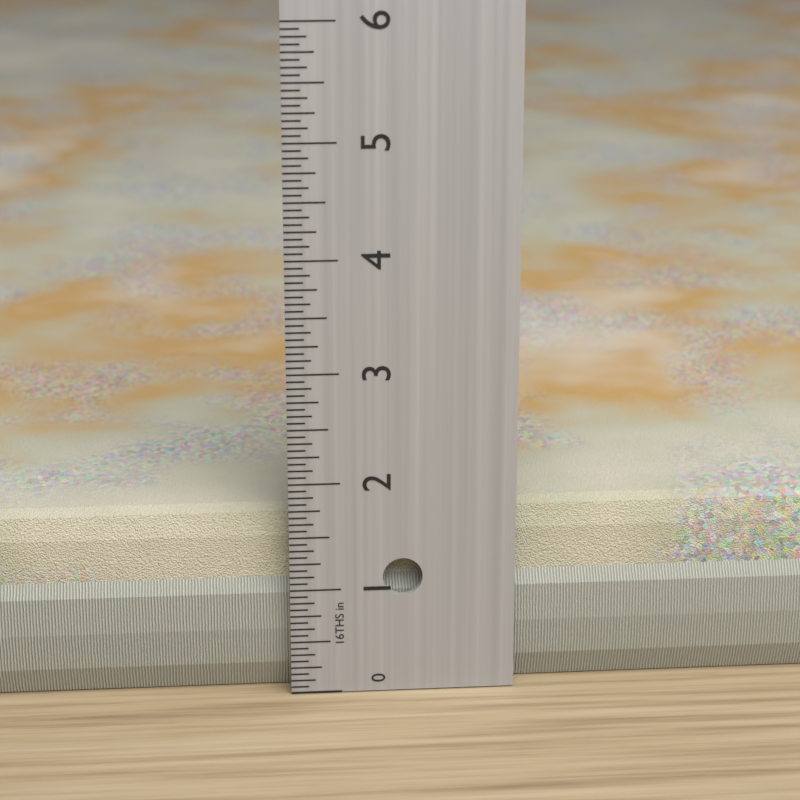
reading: 1.6875 in
